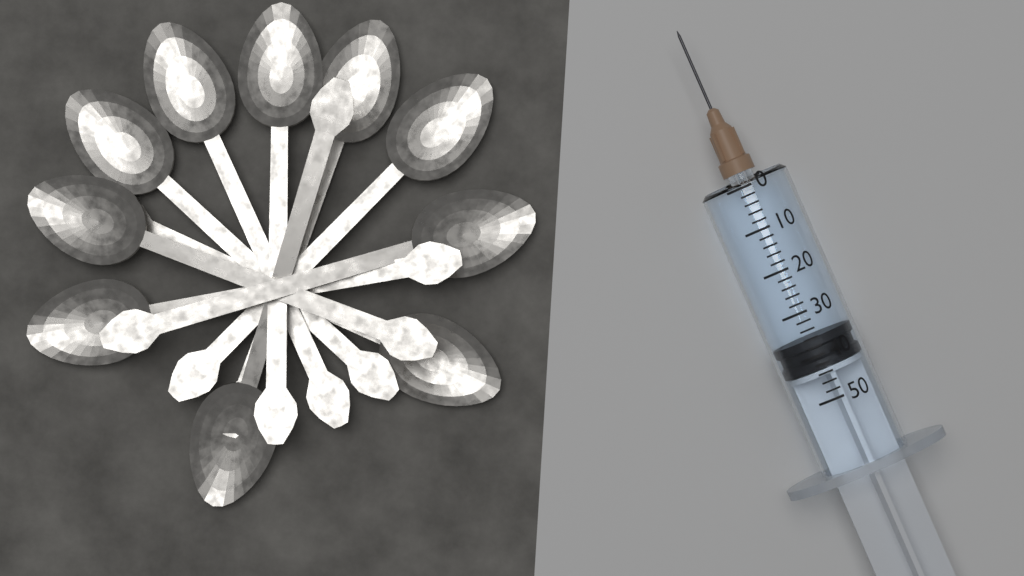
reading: 36 (no unit)
